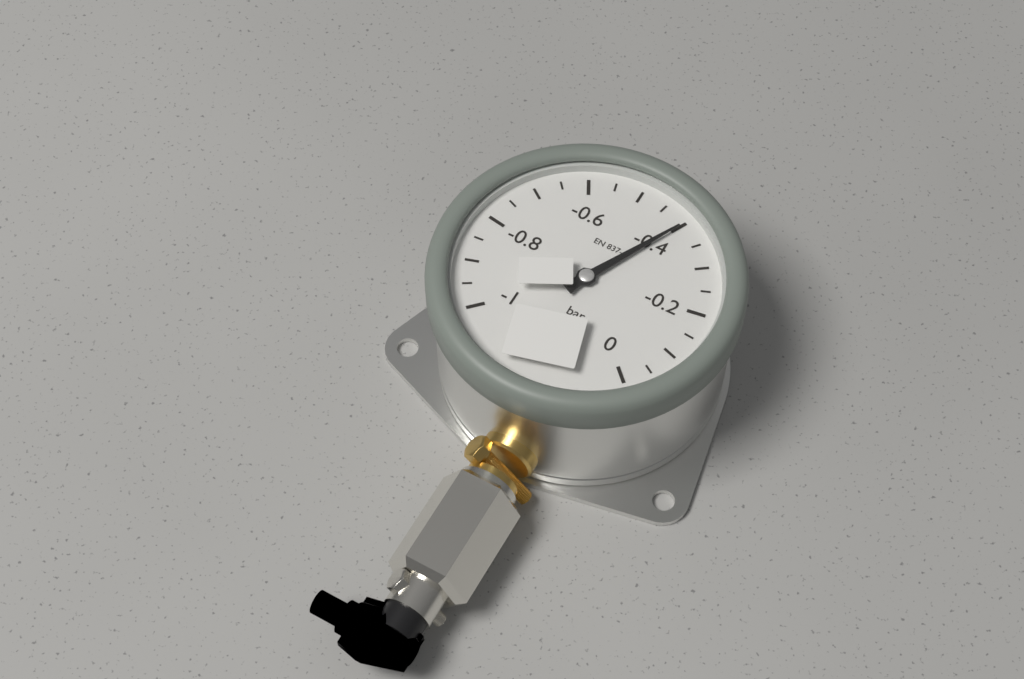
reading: -0.40 bar
